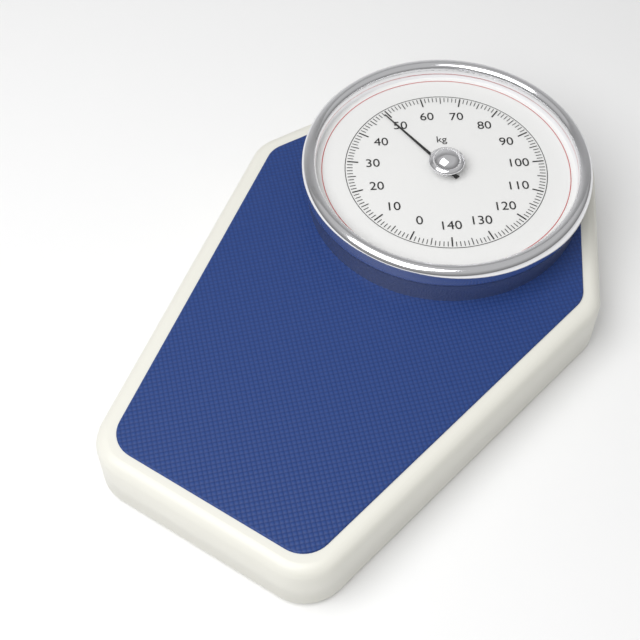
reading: 49 kg
